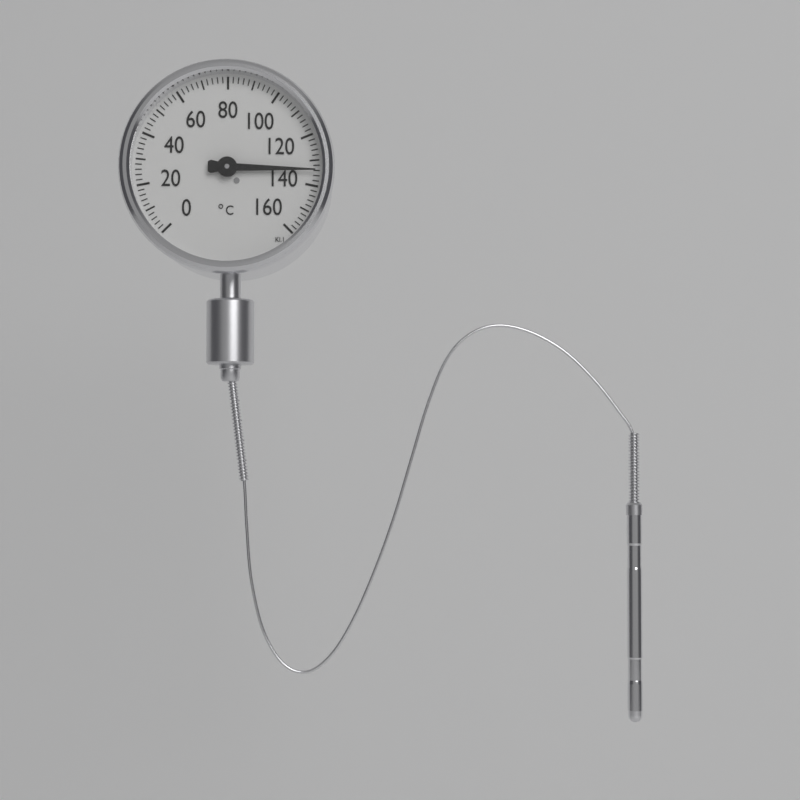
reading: 134 °C
